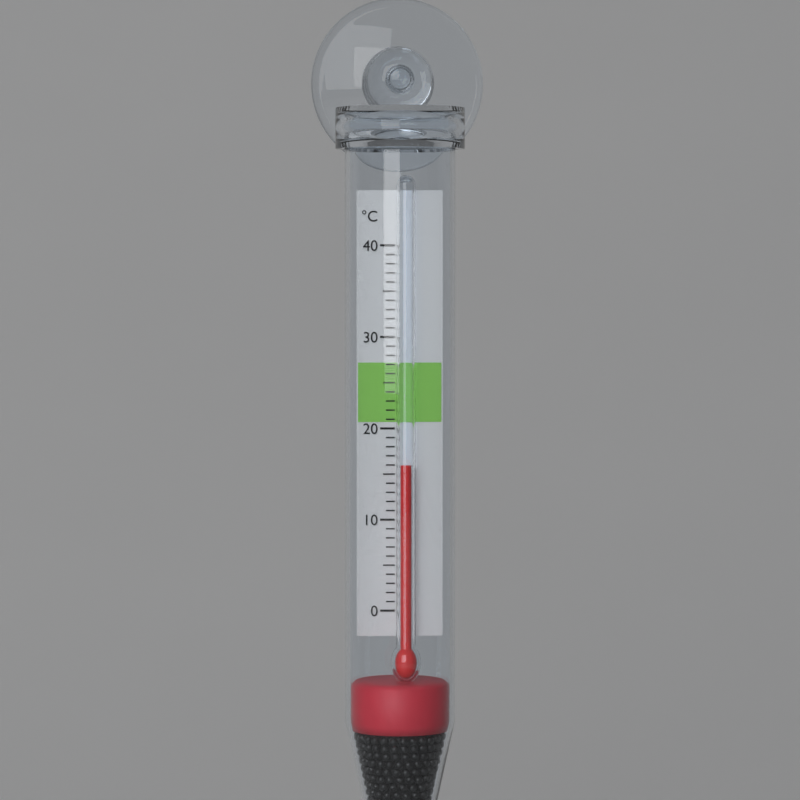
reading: 16 °C
